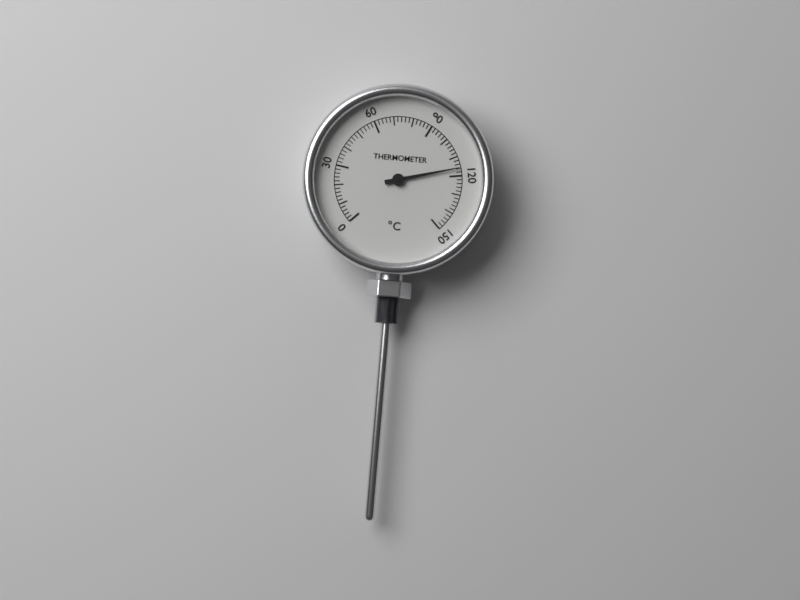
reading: 116 °C
